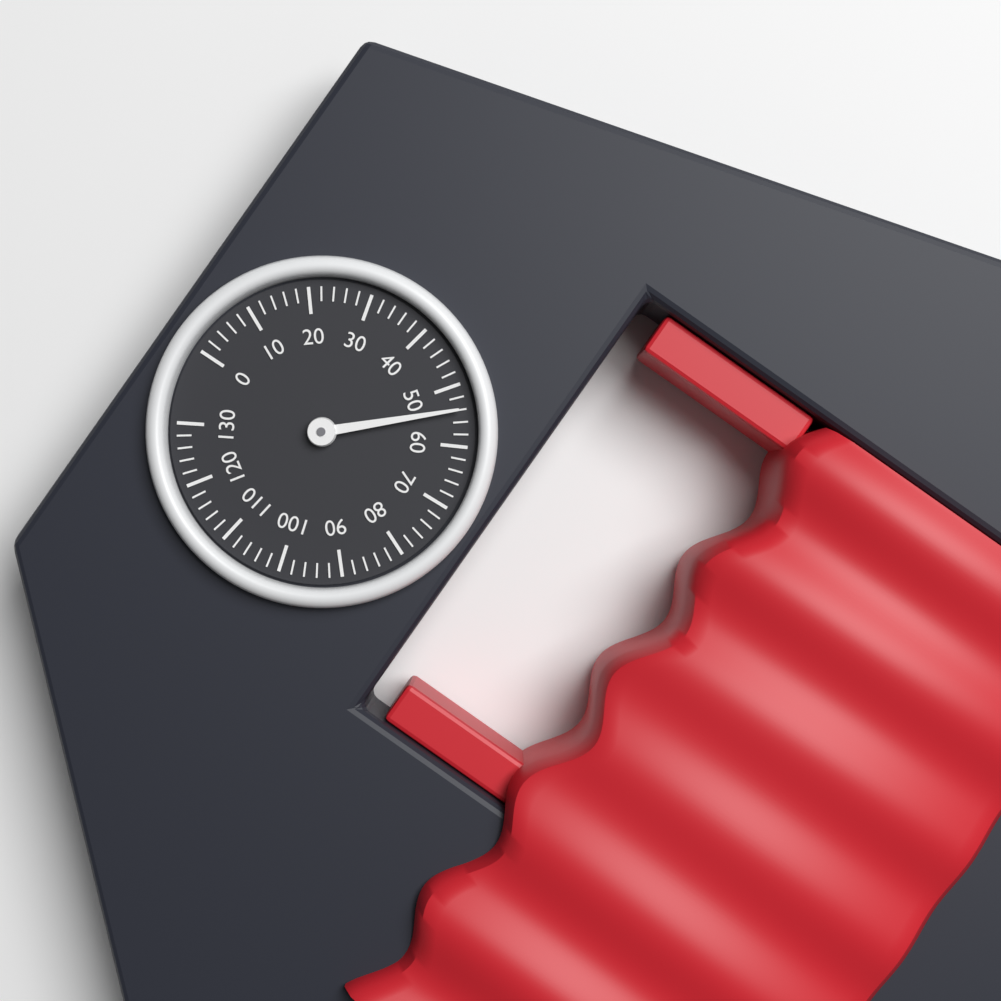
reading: 54 (no unit)
